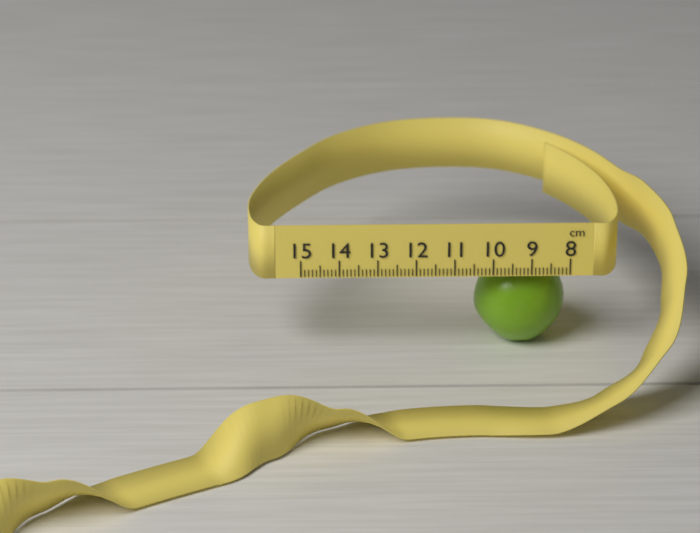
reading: 10.4 cm
